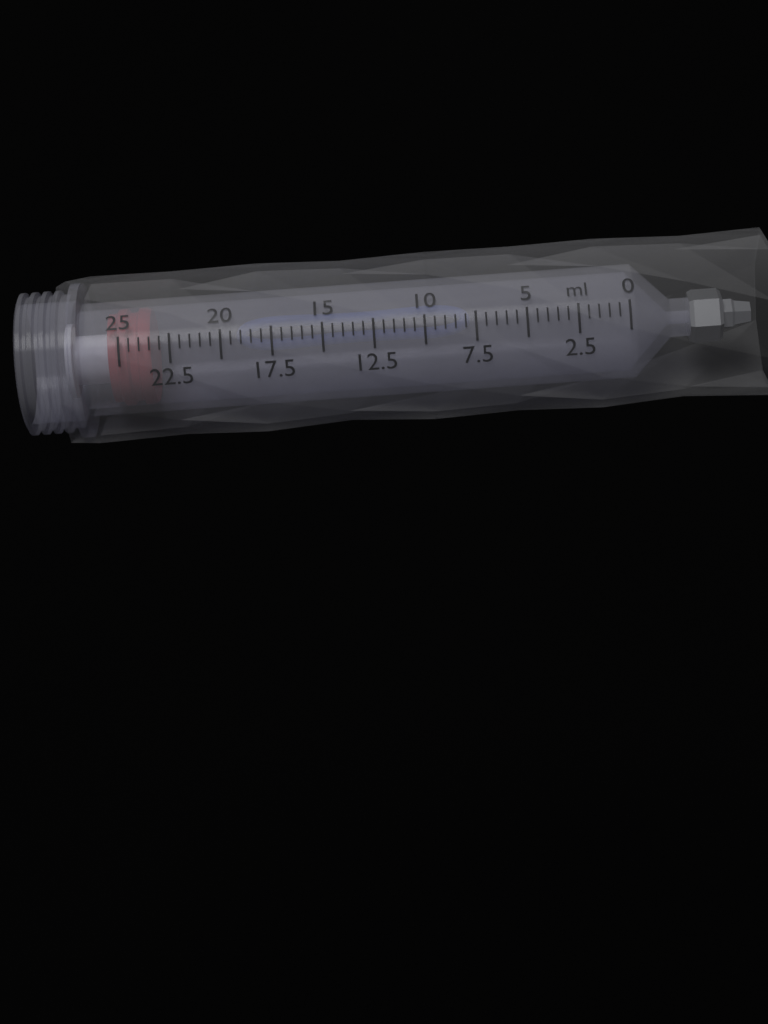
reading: 23.5 ml
